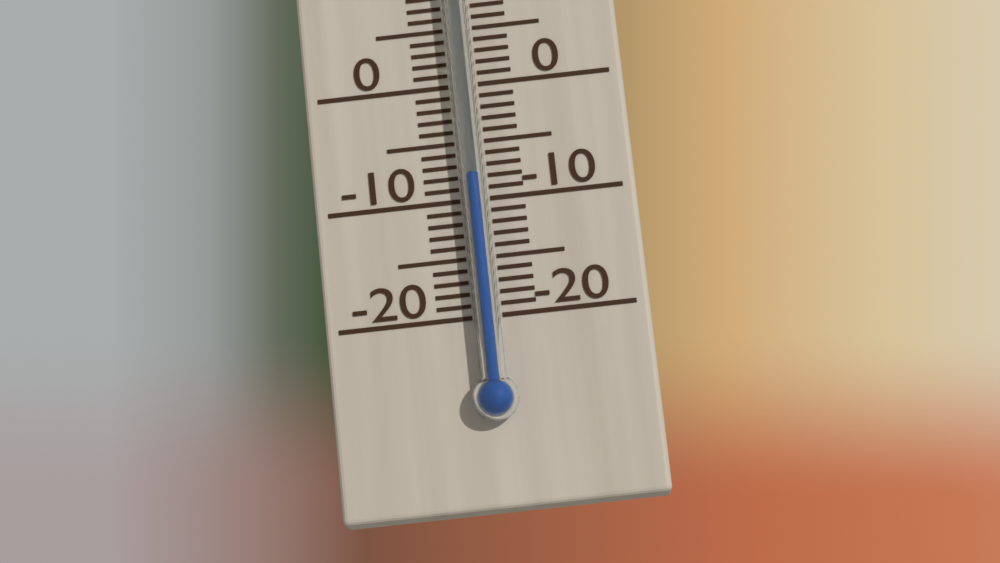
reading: -8 °C
